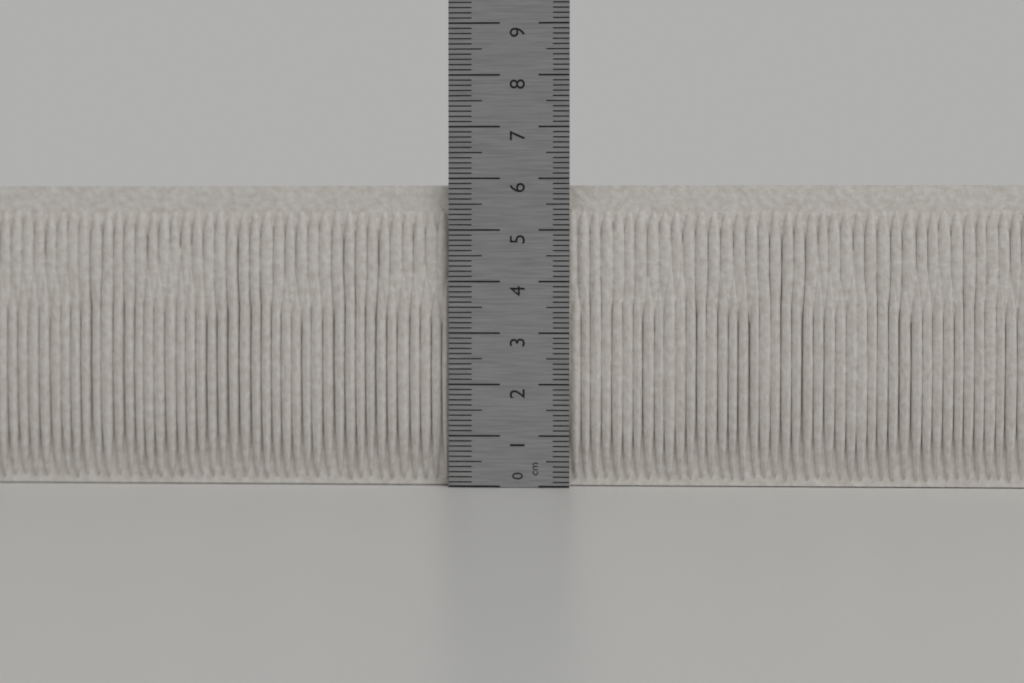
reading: 5.9 cm
